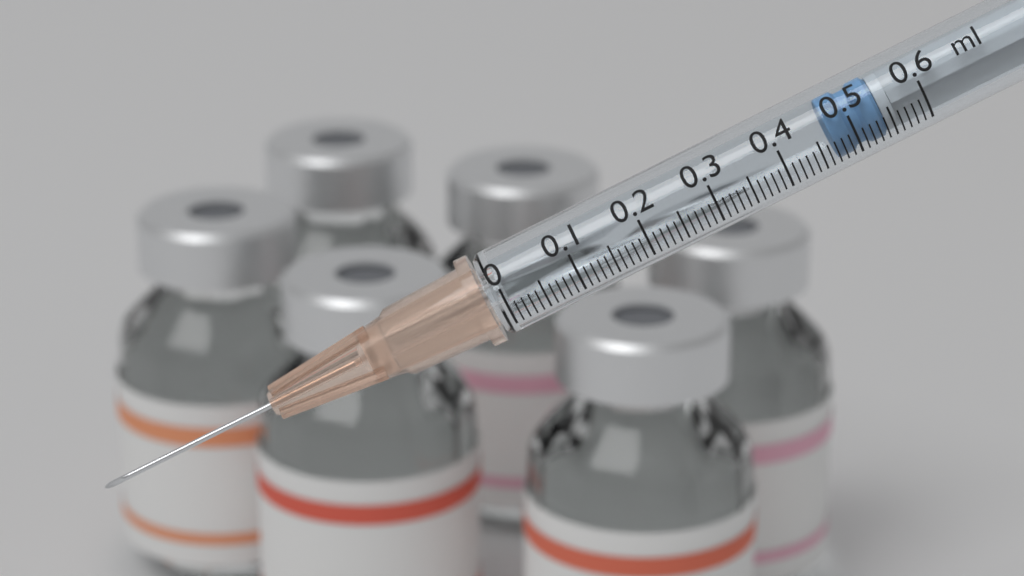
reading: 0.47 ml
